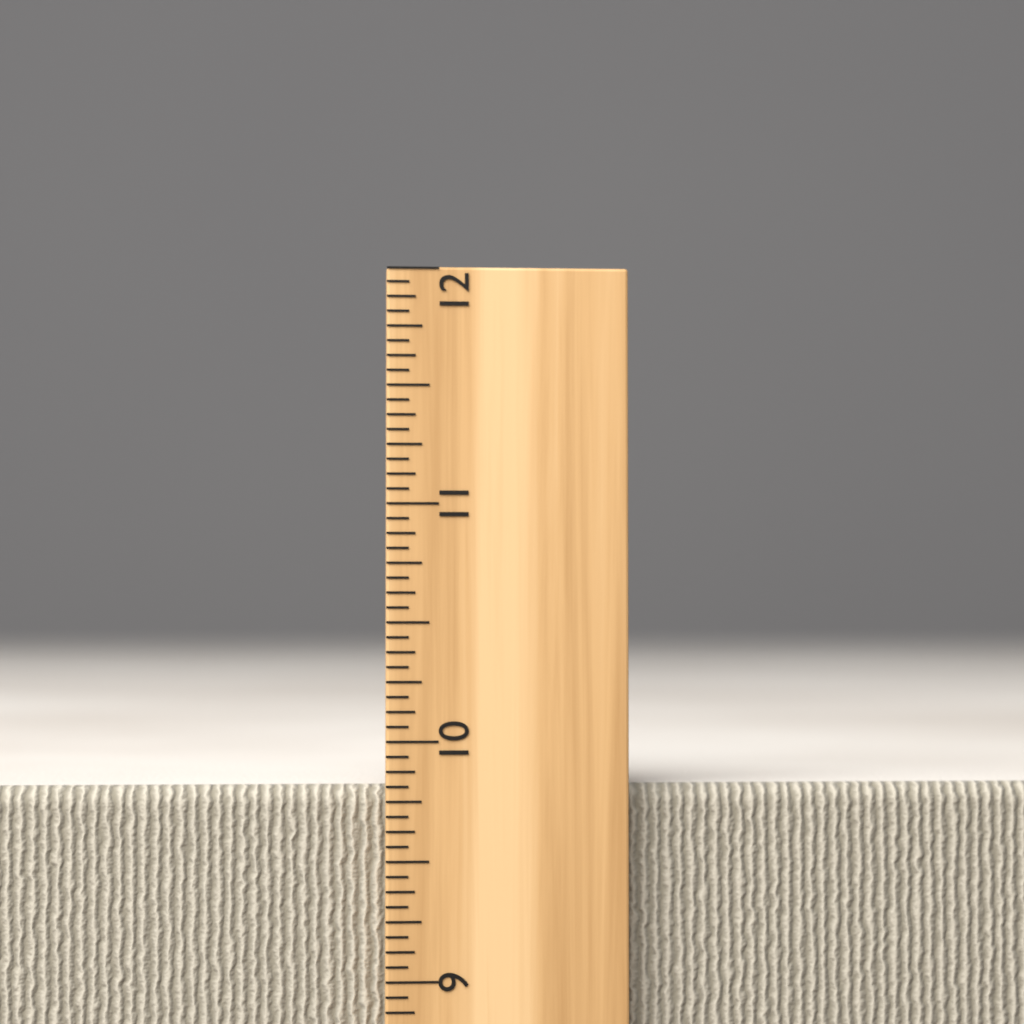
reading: 9.8125 inch
